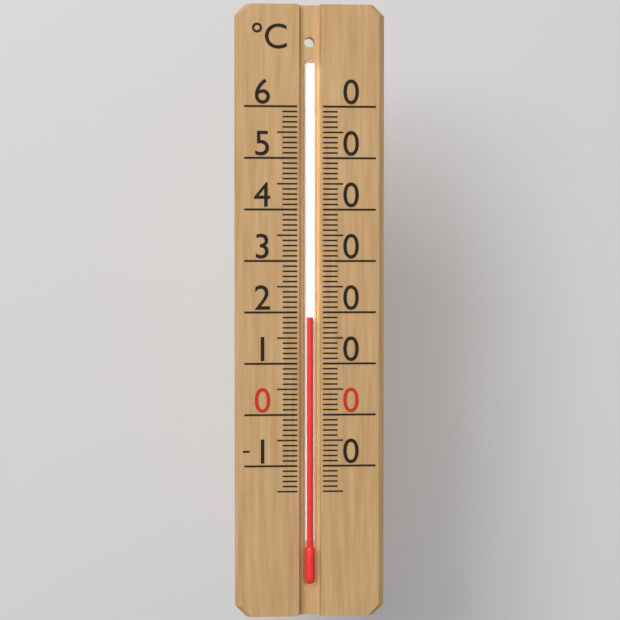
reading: 19 °C
